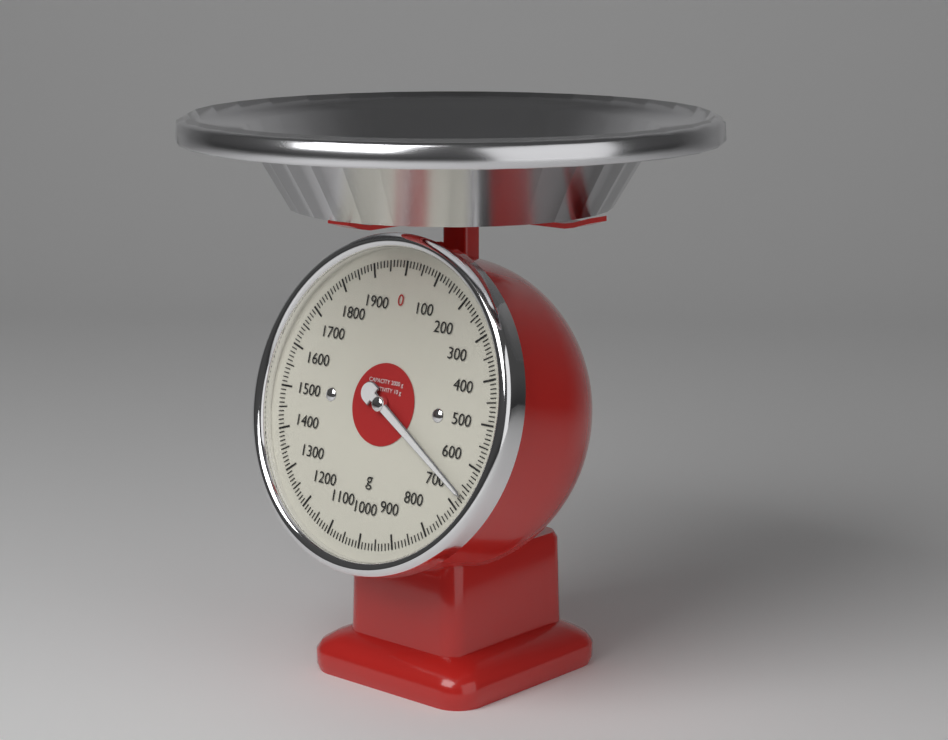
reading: 670 g
